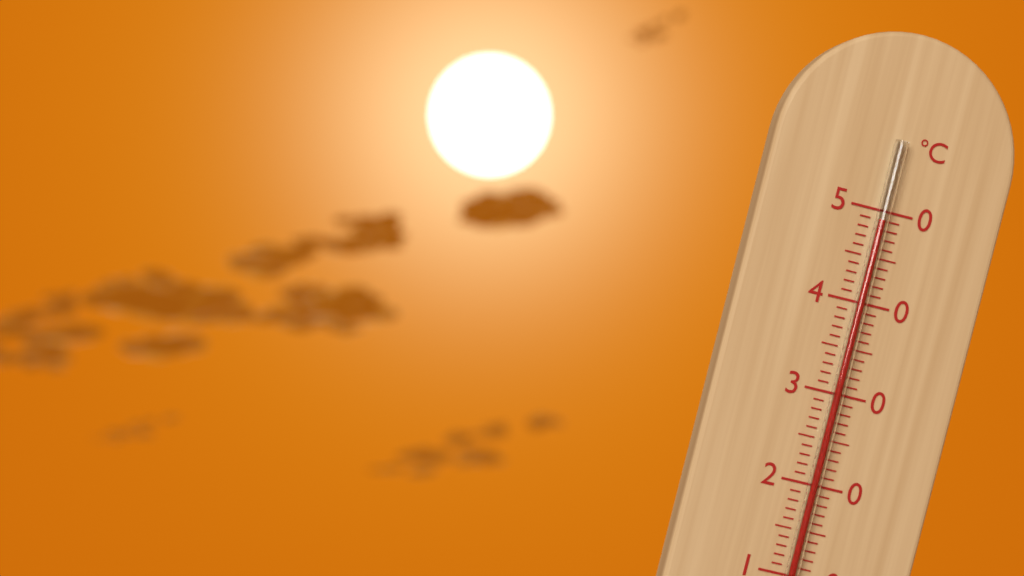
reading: 49 °C
